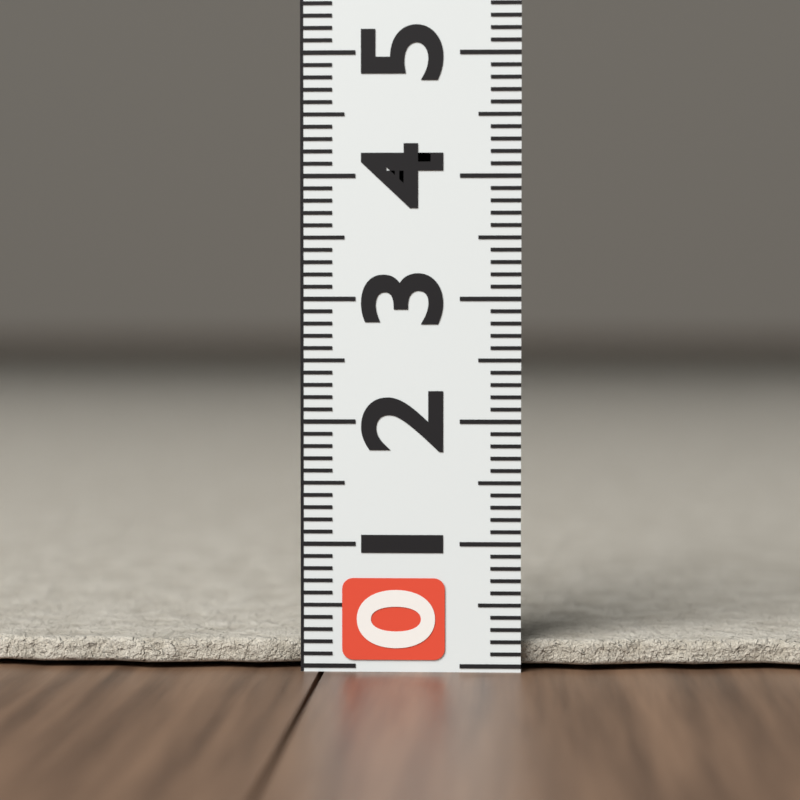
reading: 0.2 (no unit)
